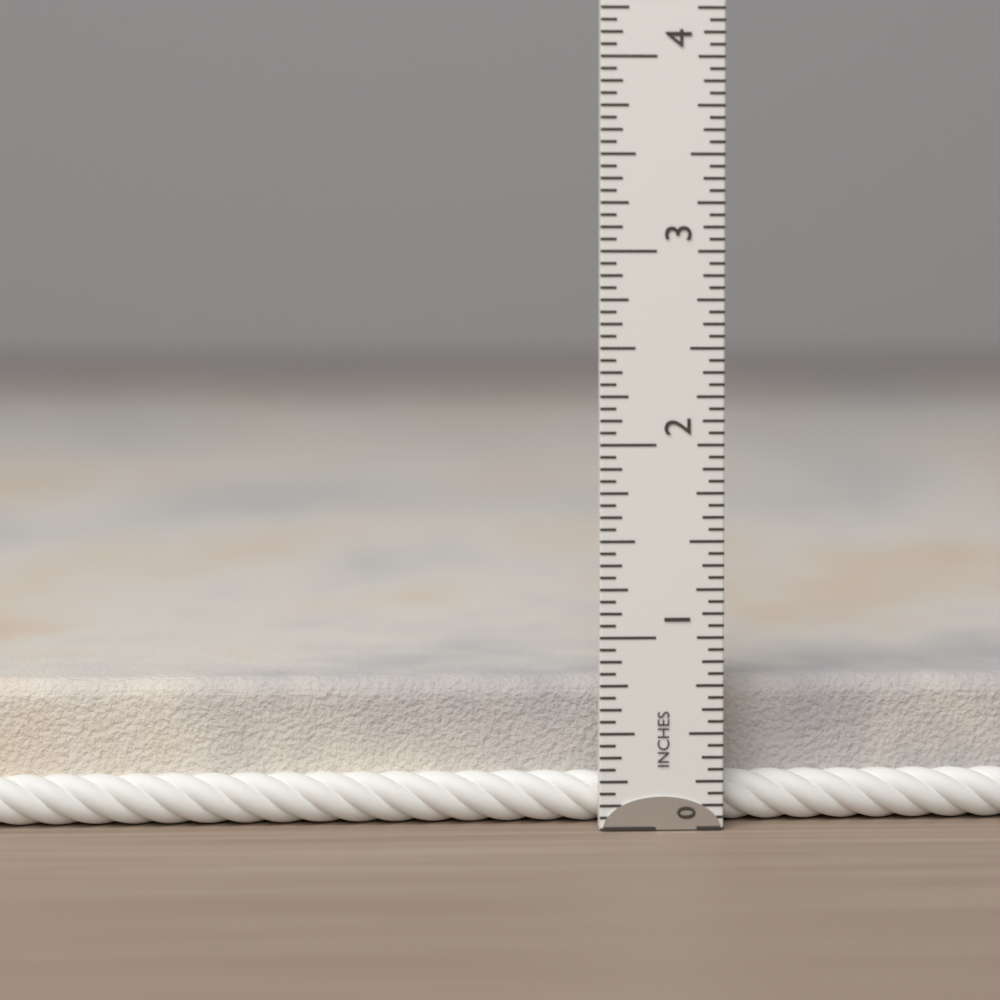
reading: 0.7500 in
